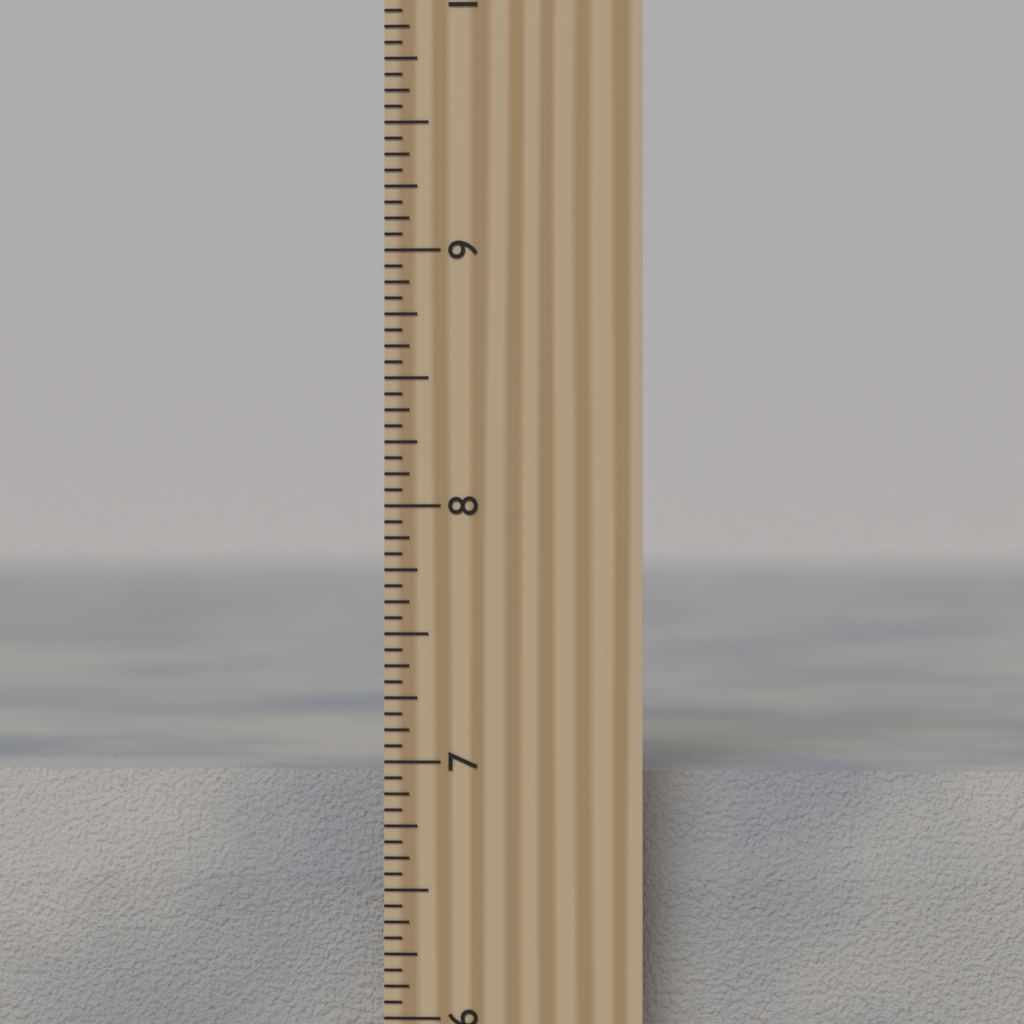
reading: 6.9375 inch
